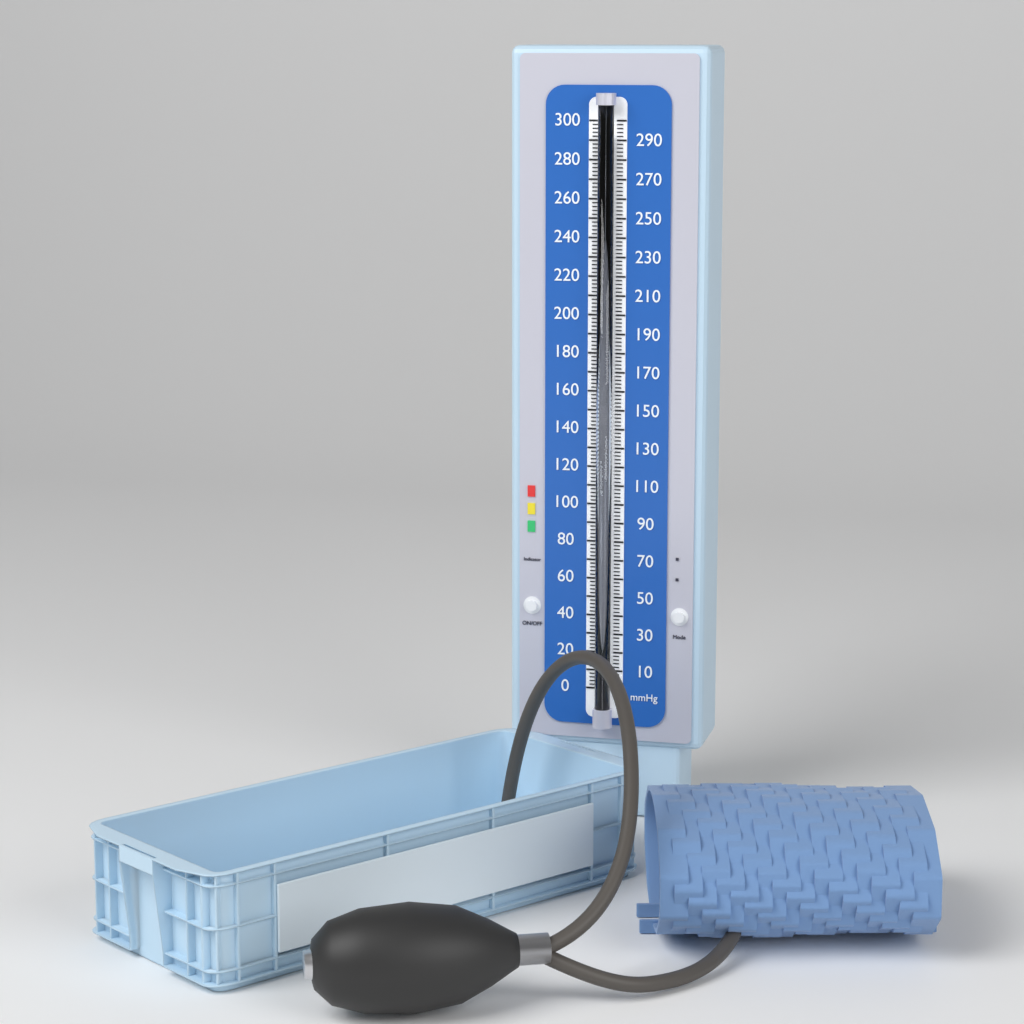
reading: 294 mmHg
